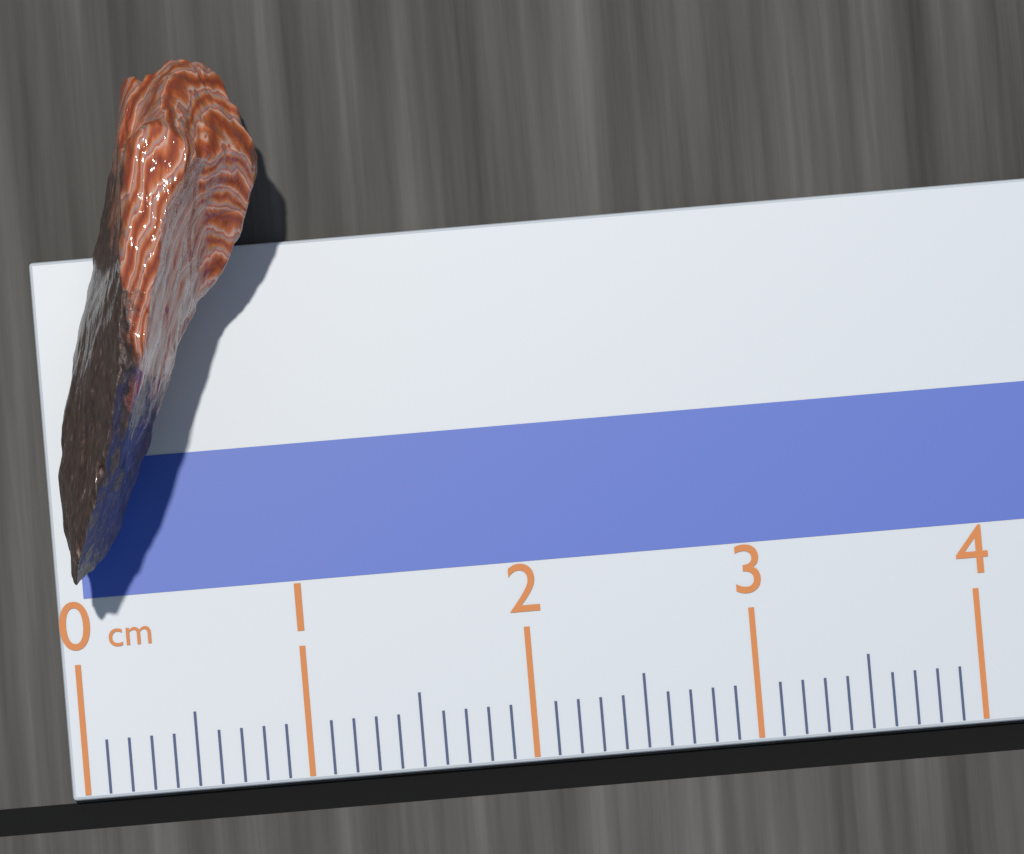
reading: 1.0 cm
